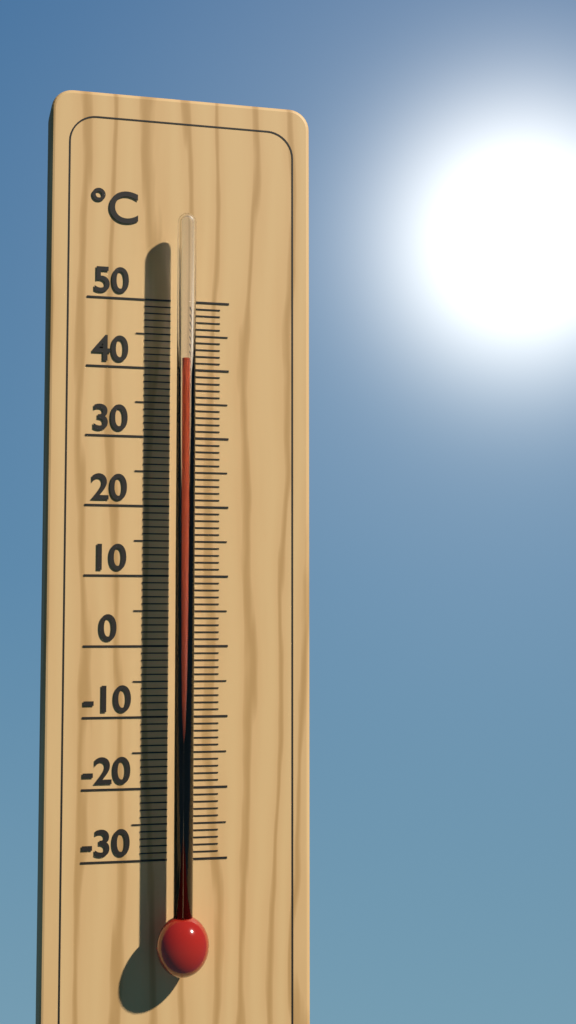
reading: 41 °C
